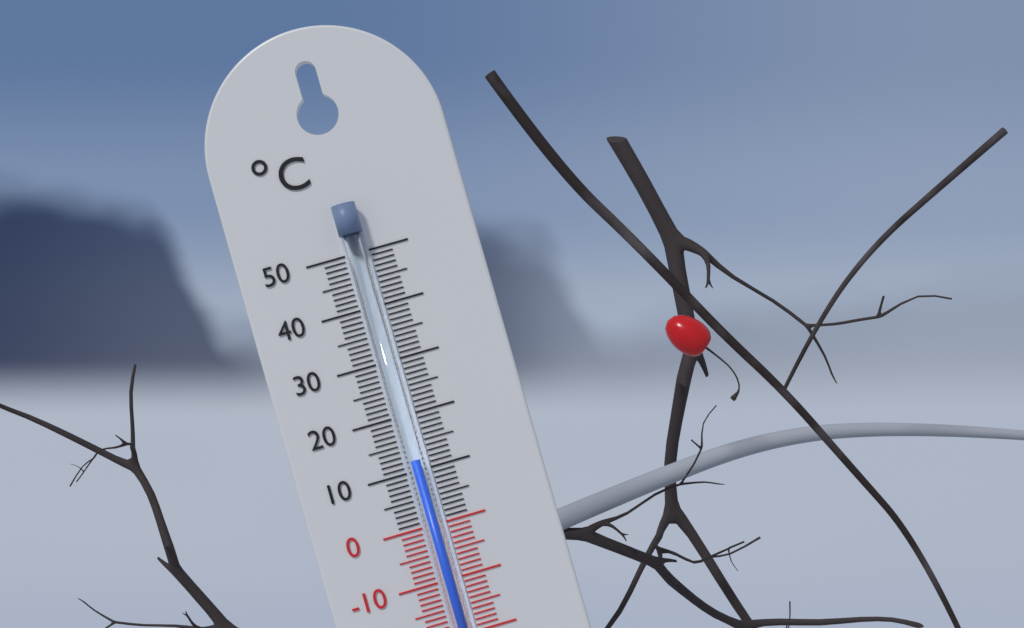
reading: 12 °C
